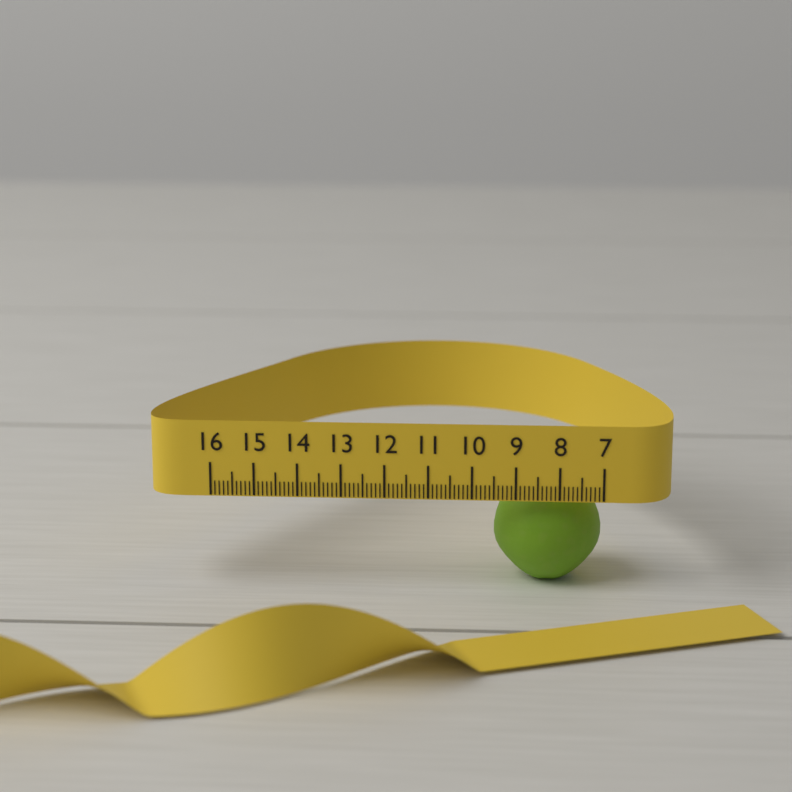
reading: 9.5 (no unit)
